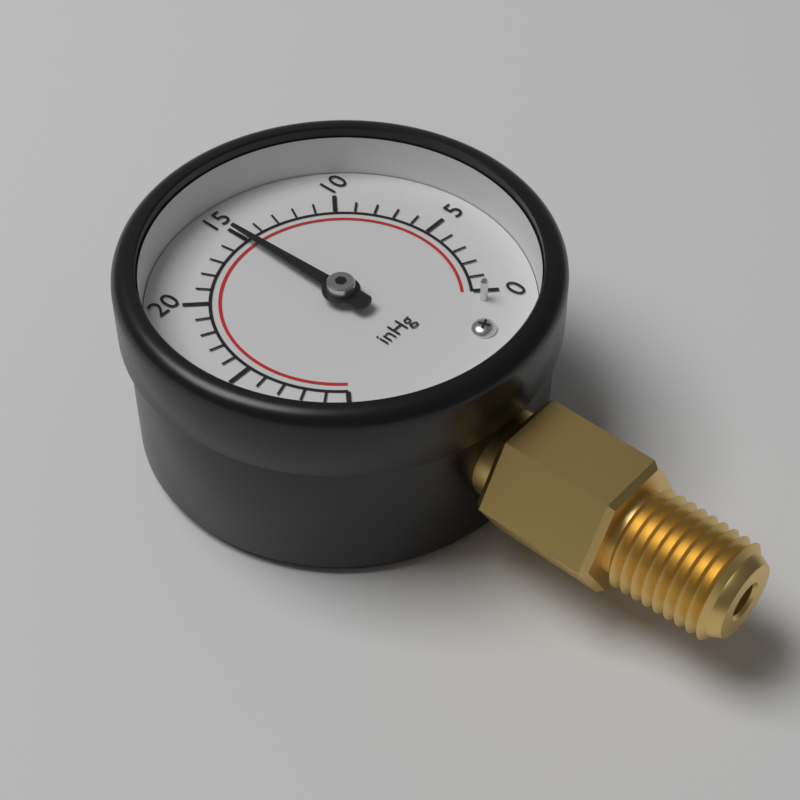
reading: 15 inHg
